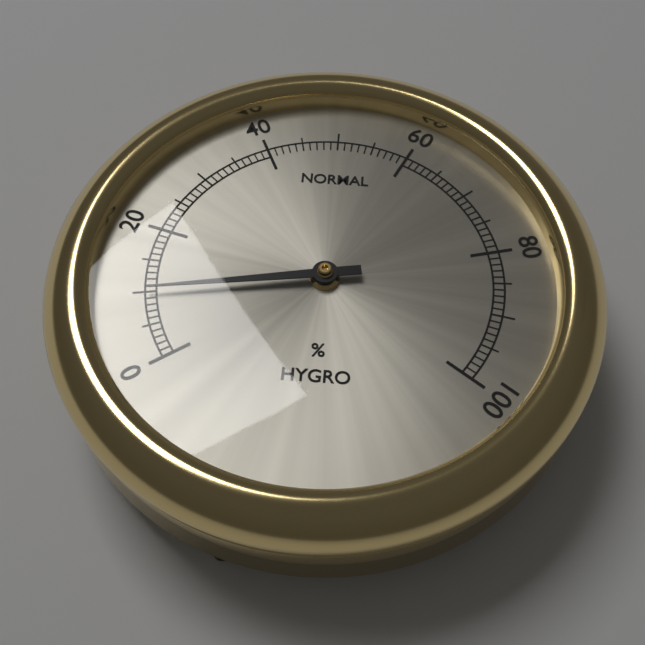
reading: 10 %
